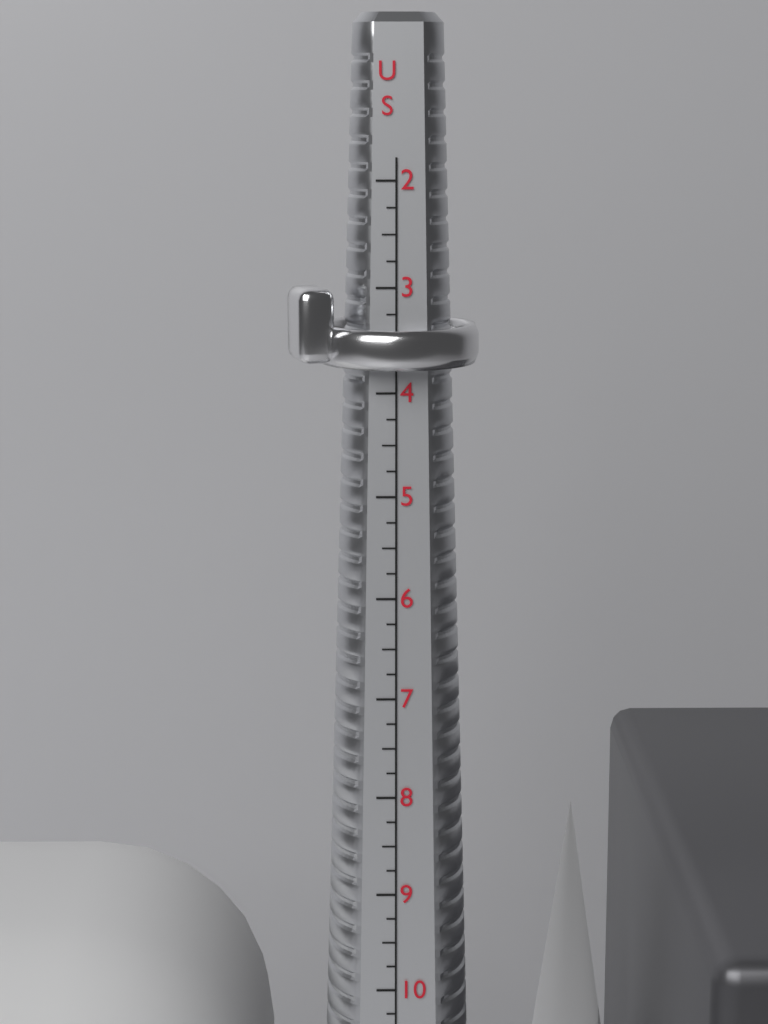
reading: 3.75 US
